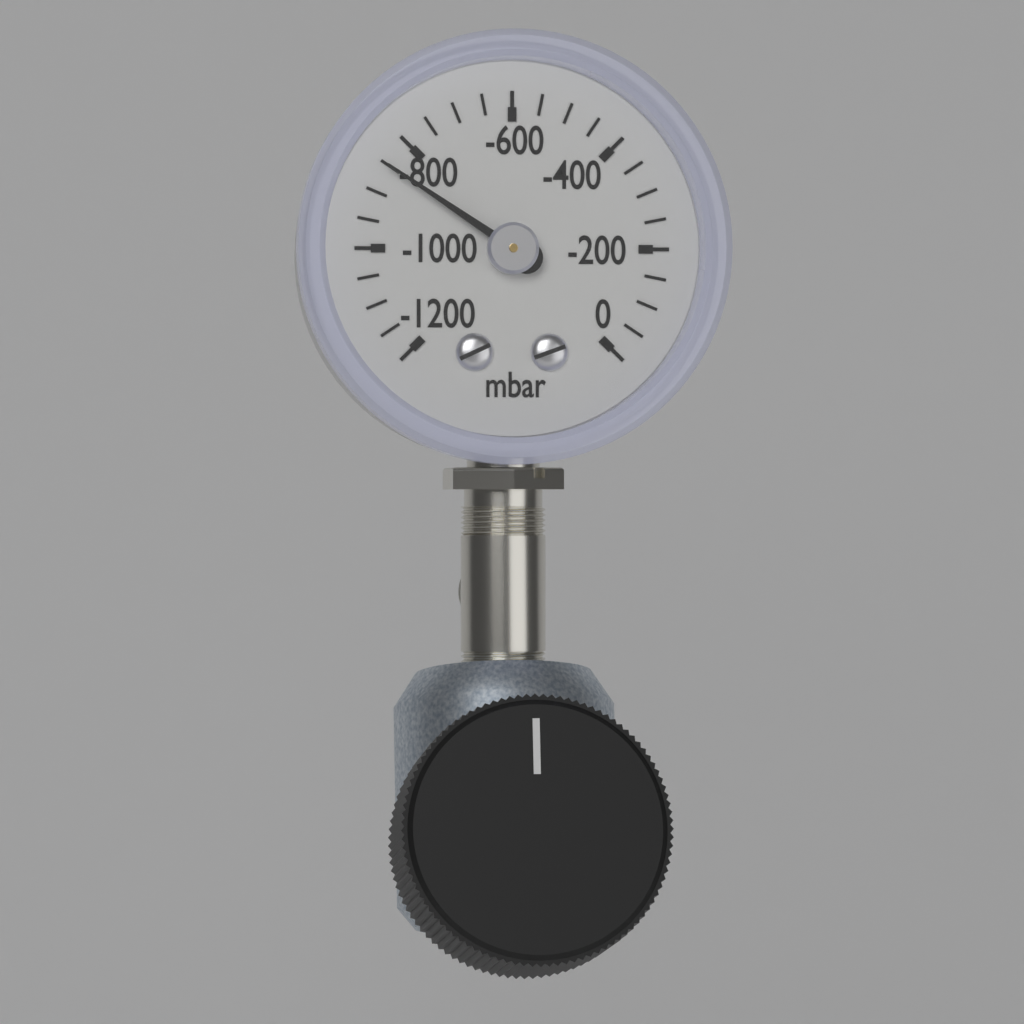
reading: -850 mbar
